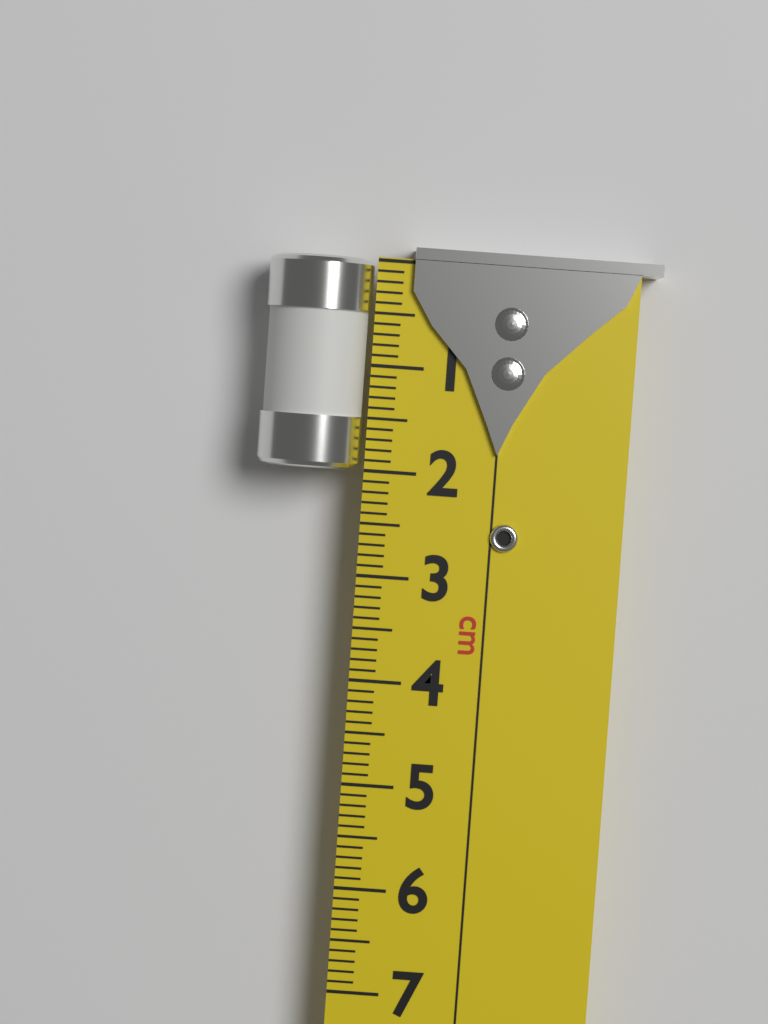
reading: 2.0 cm
